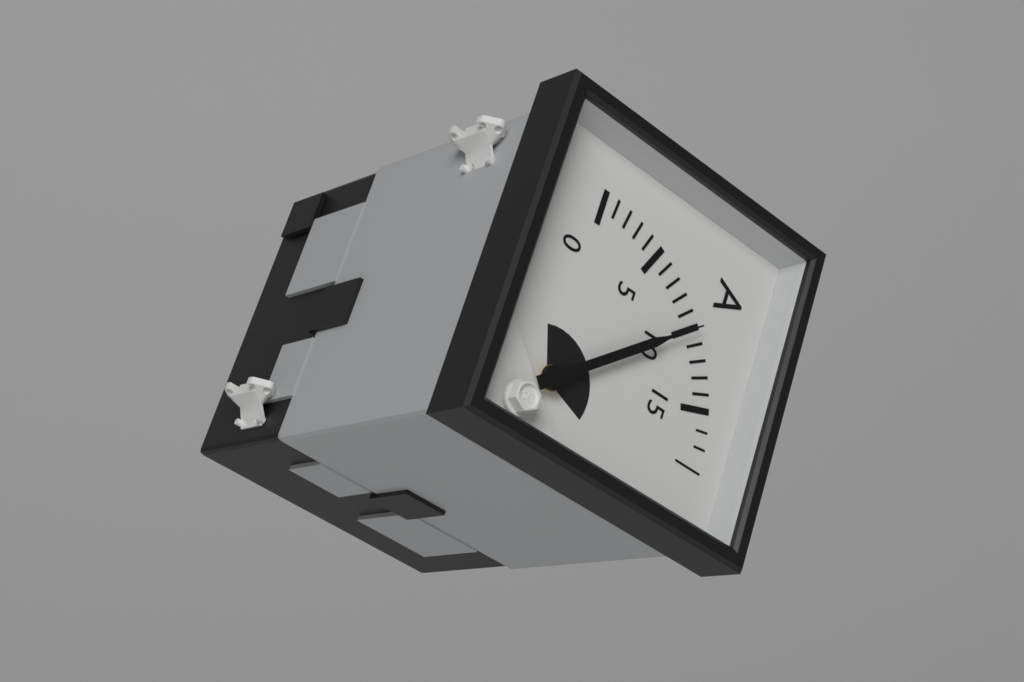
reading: 10 A
